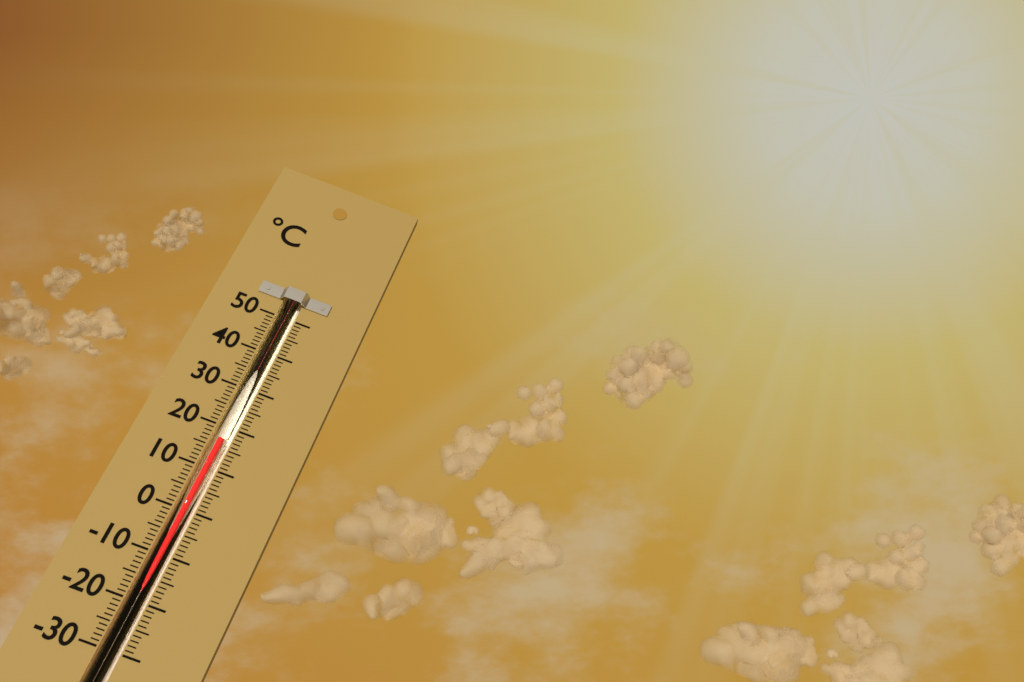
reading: 17 °C
